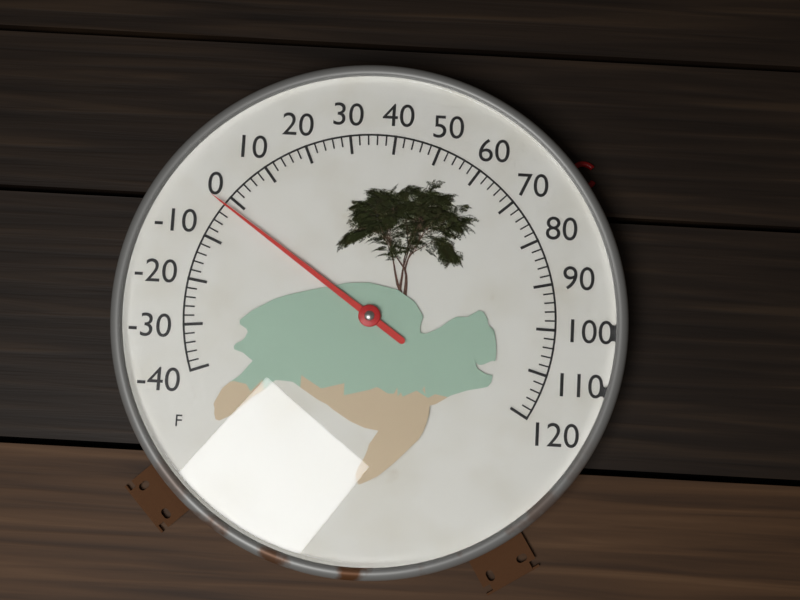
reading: -2 °F
